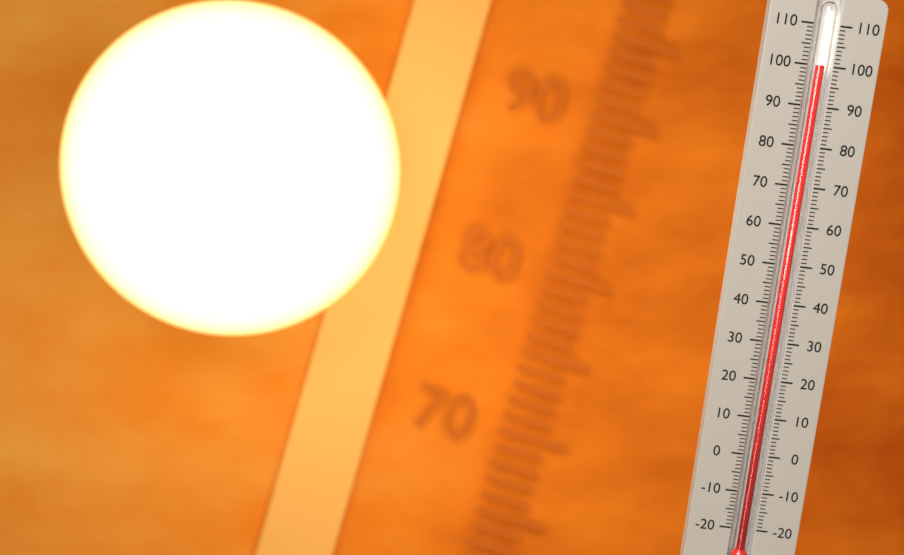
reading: 100 (no unit)
